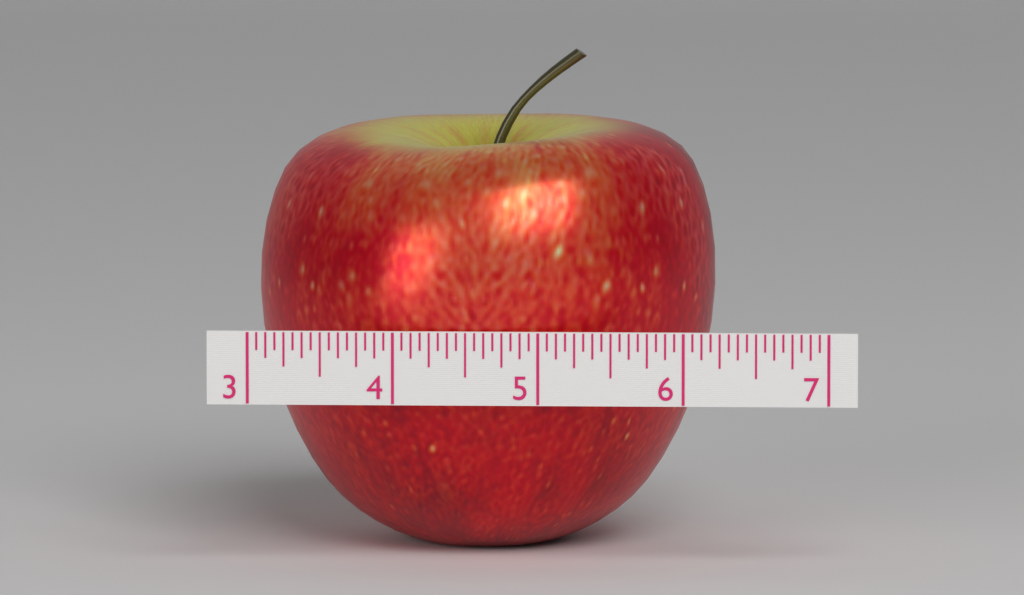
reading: 6.1875 (no unit)
